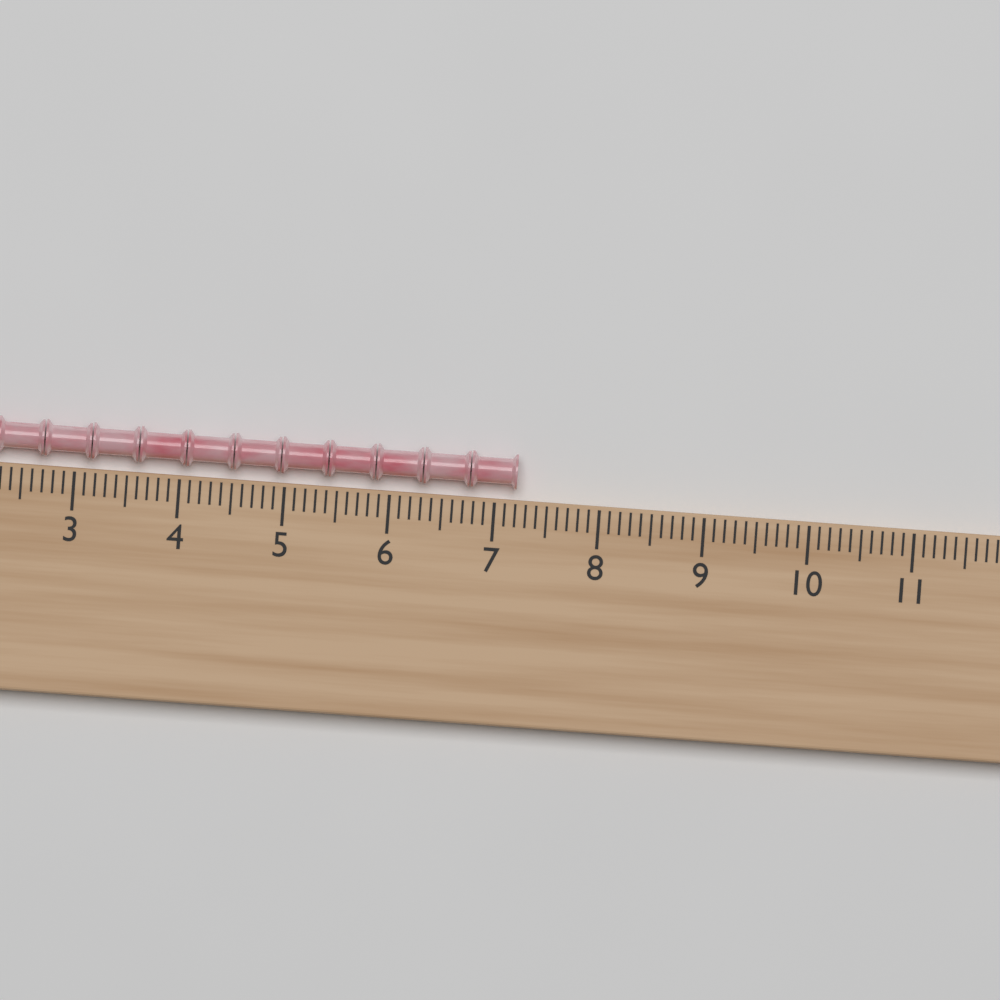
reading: 7.2 (no unit)
